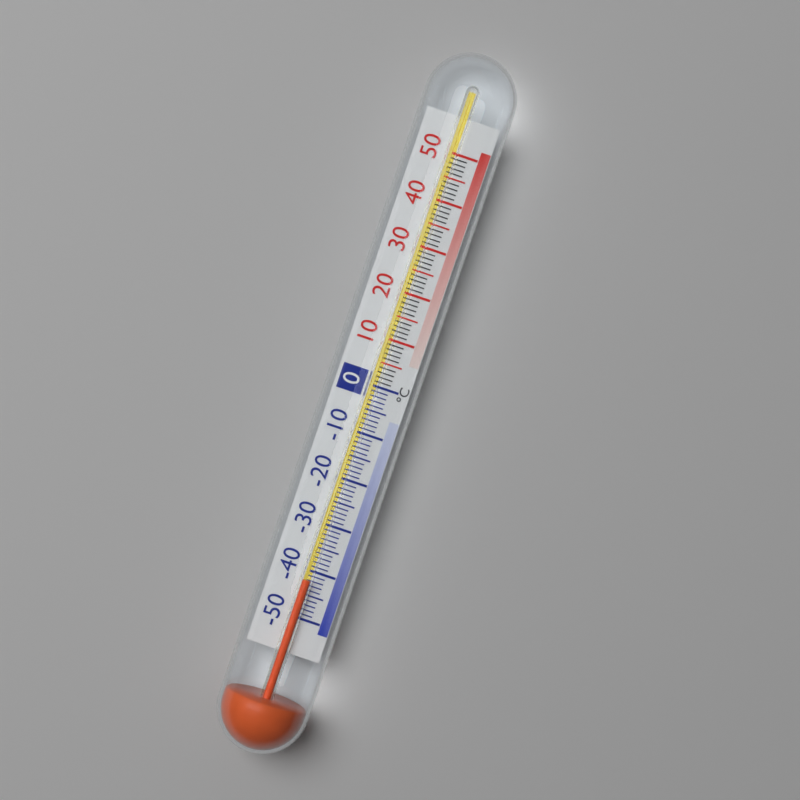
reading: -42 °C
